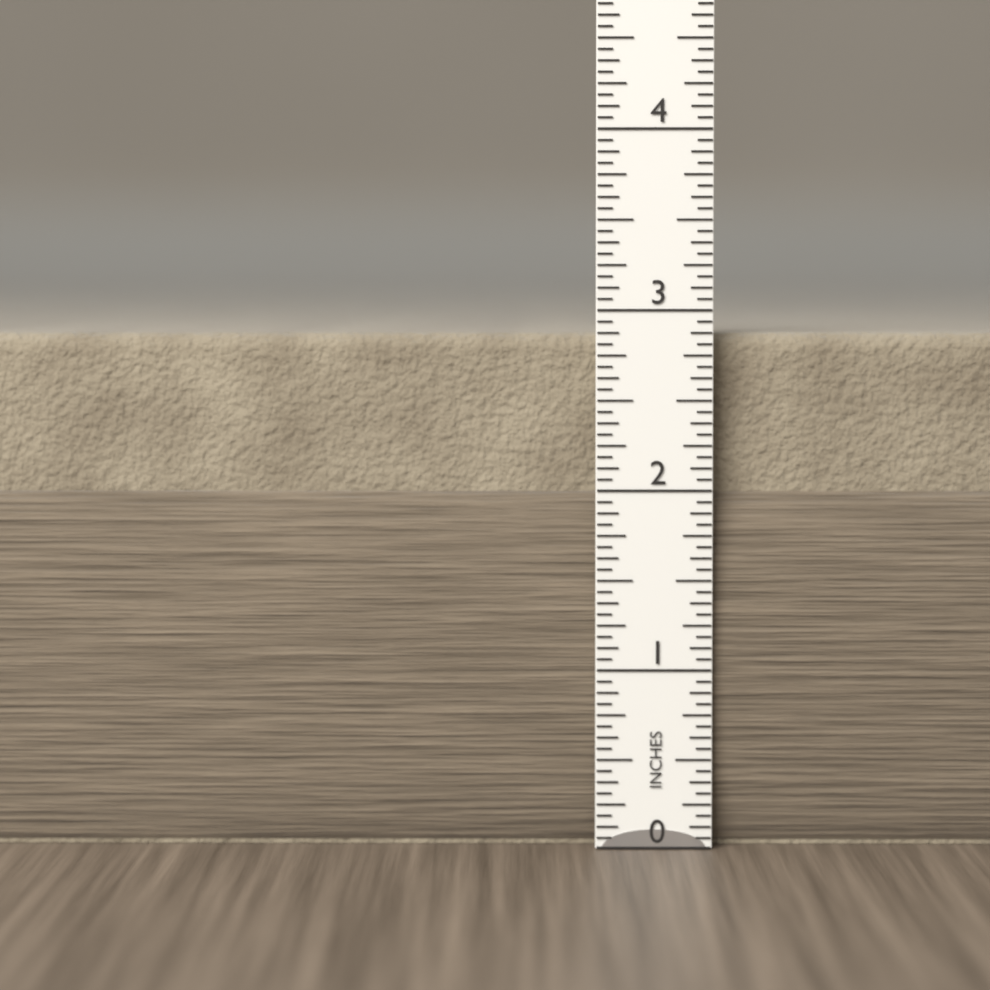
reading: 2.8750 in
